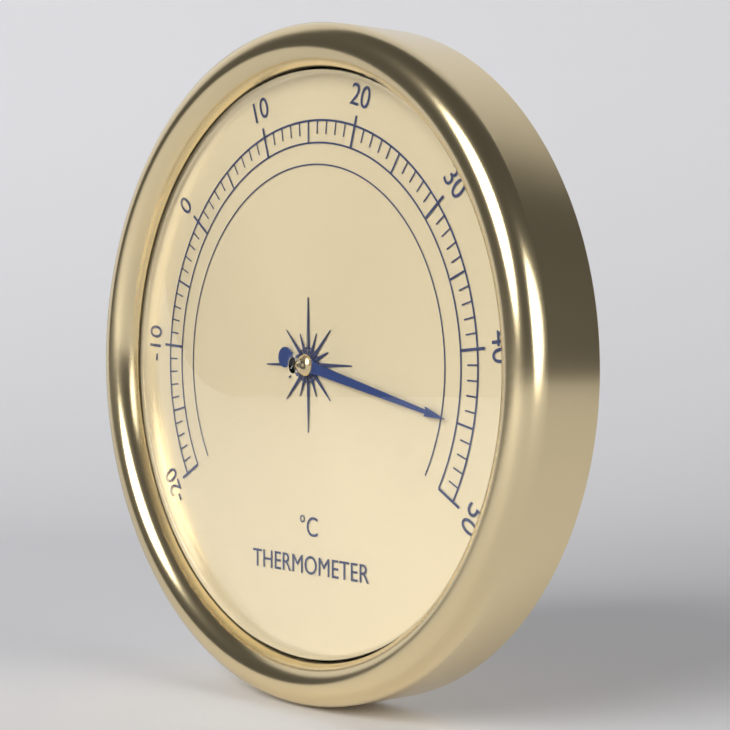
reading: 45 °C
